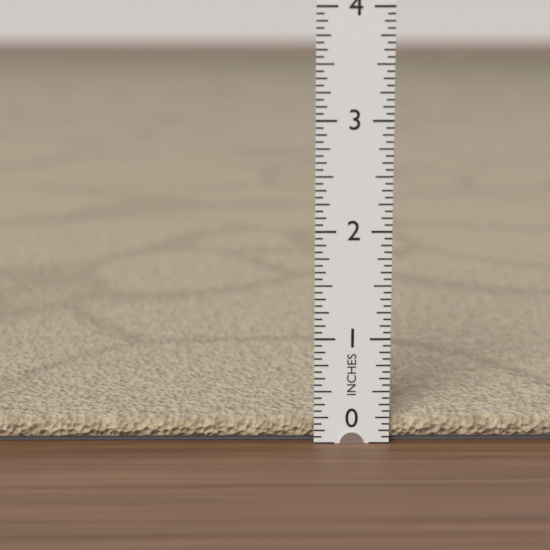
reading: 0.2500 in
